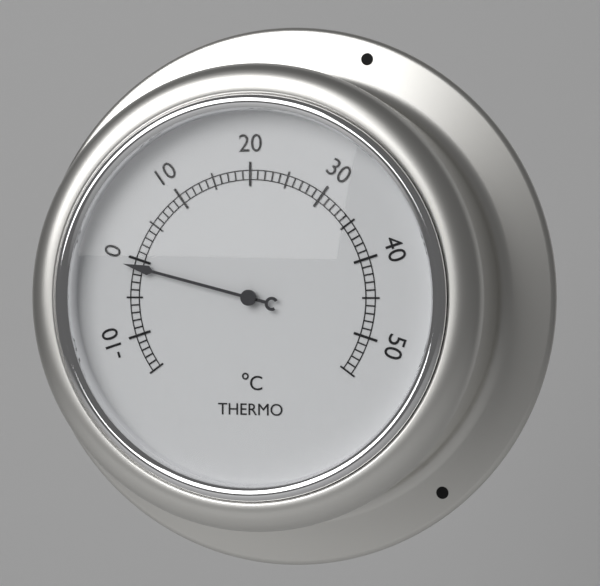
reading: -1 °C
